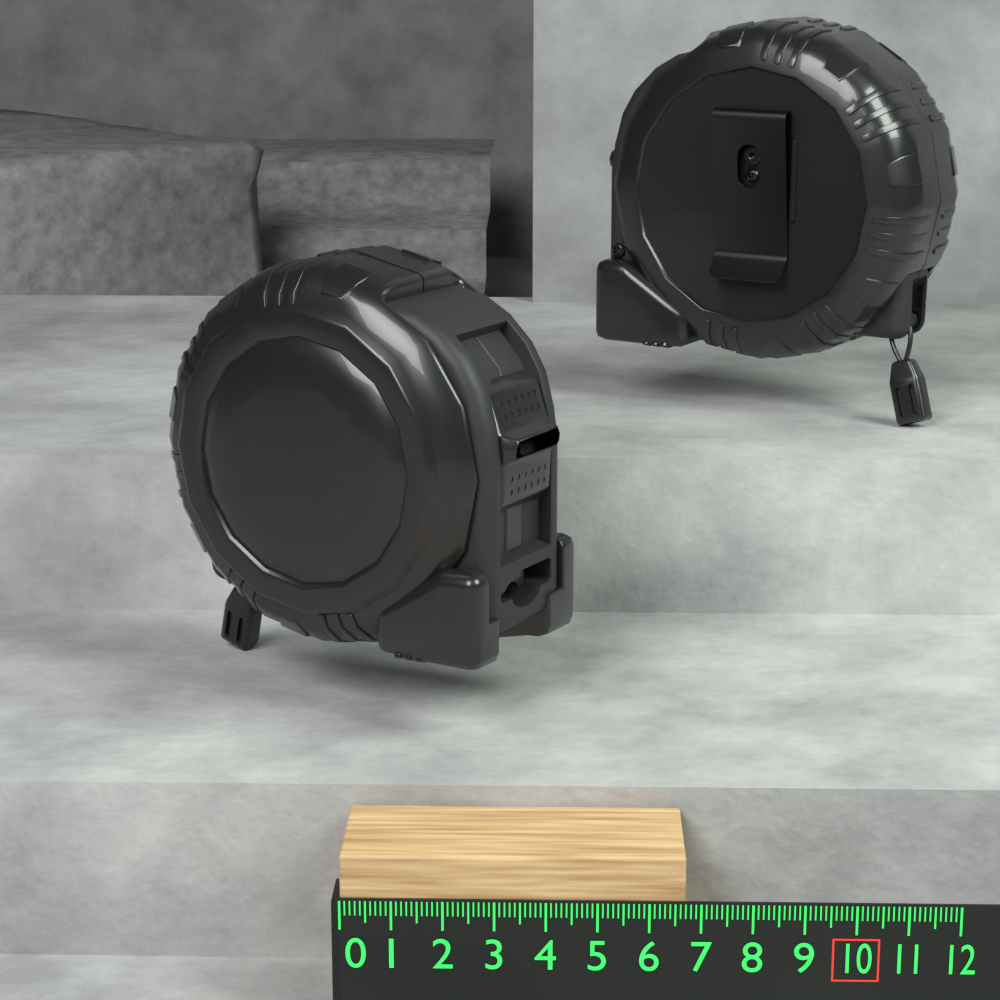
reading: 6.7 (no unit)
